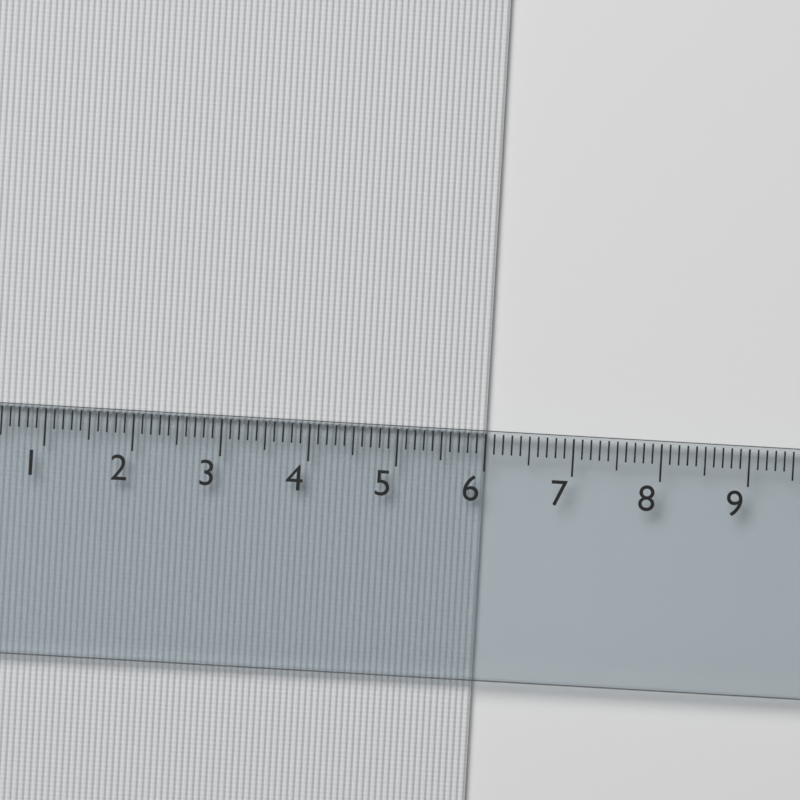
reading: 6.0 cm
